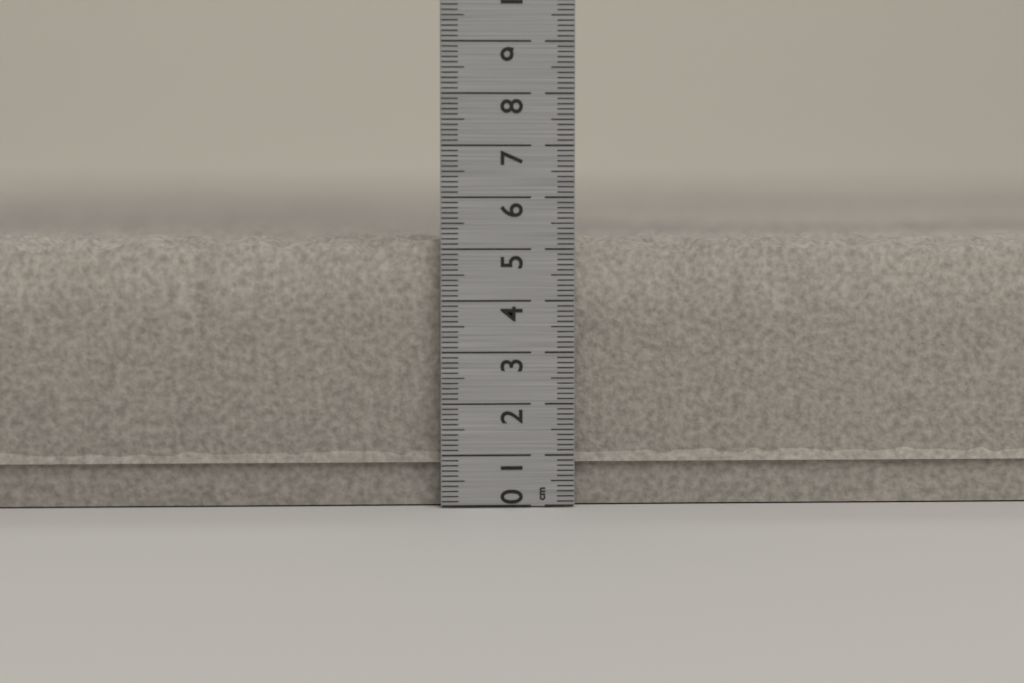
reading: 5.3 cm
